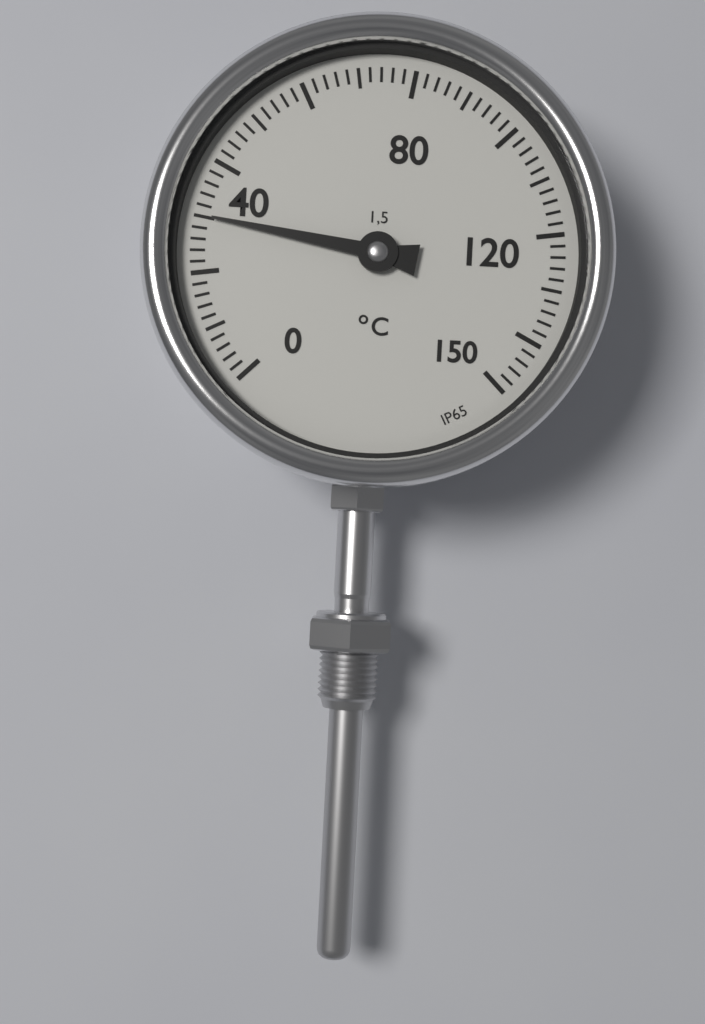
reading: 30 °C
